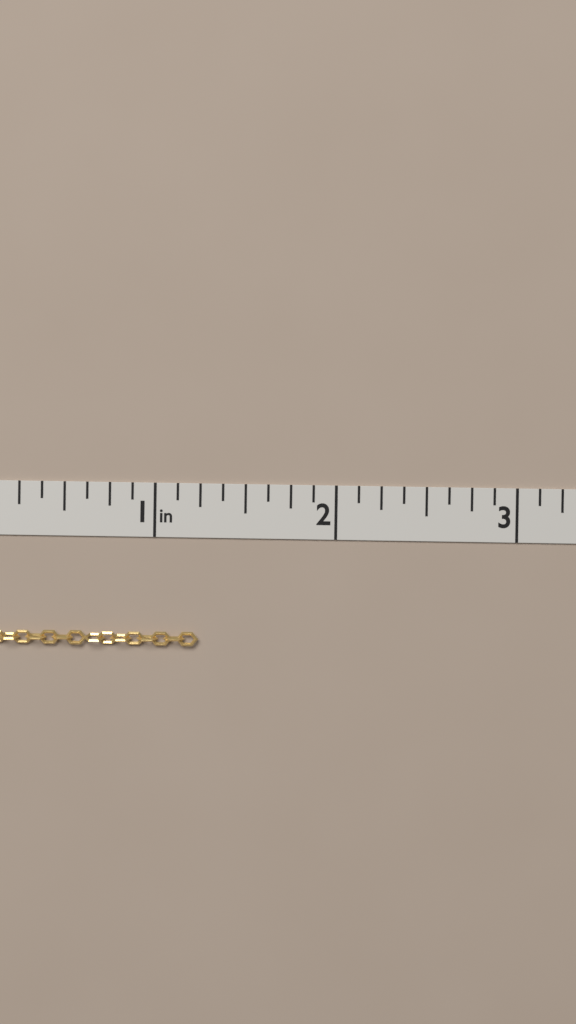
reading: 1.250 in
